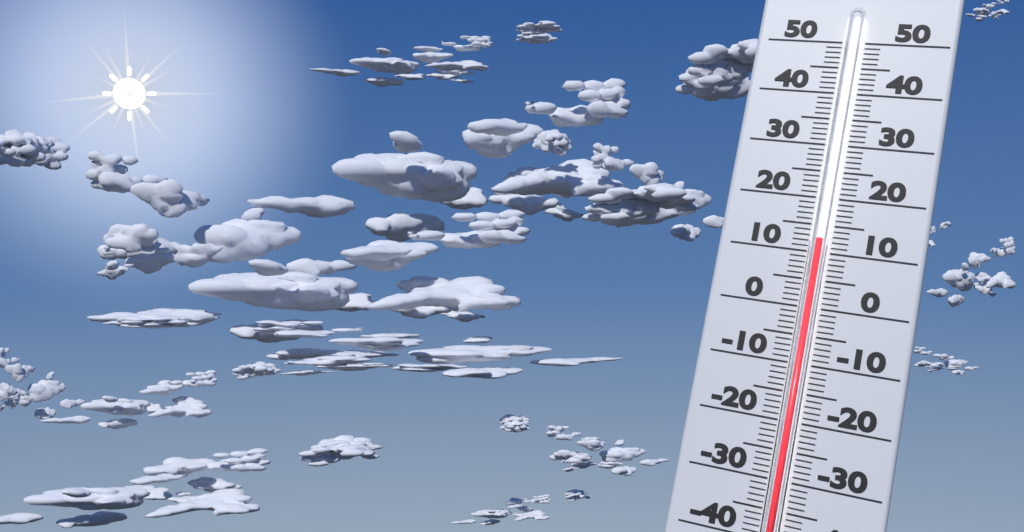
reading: 12 (no unit)
